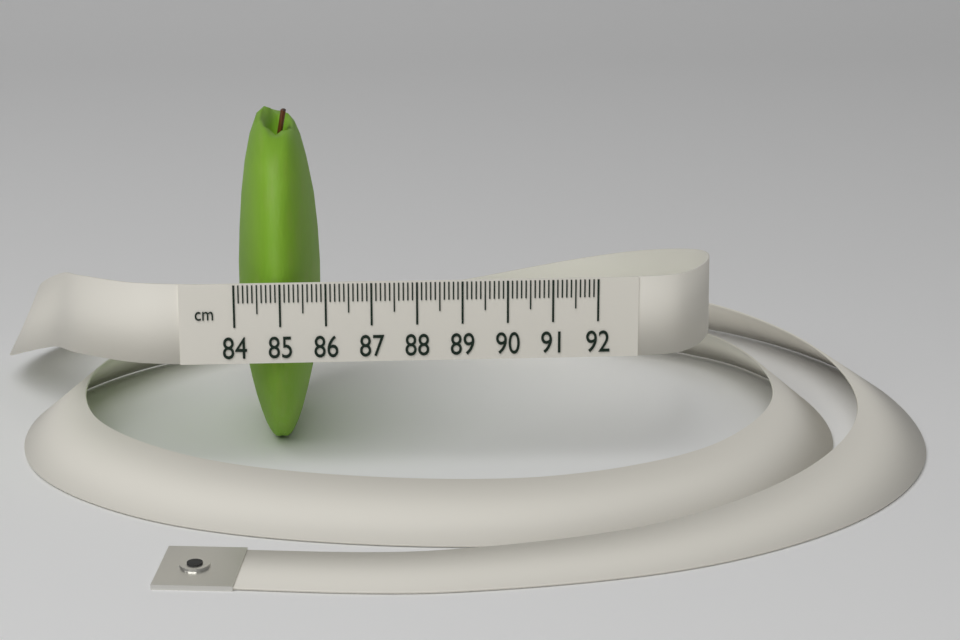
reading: 85.9 cm
